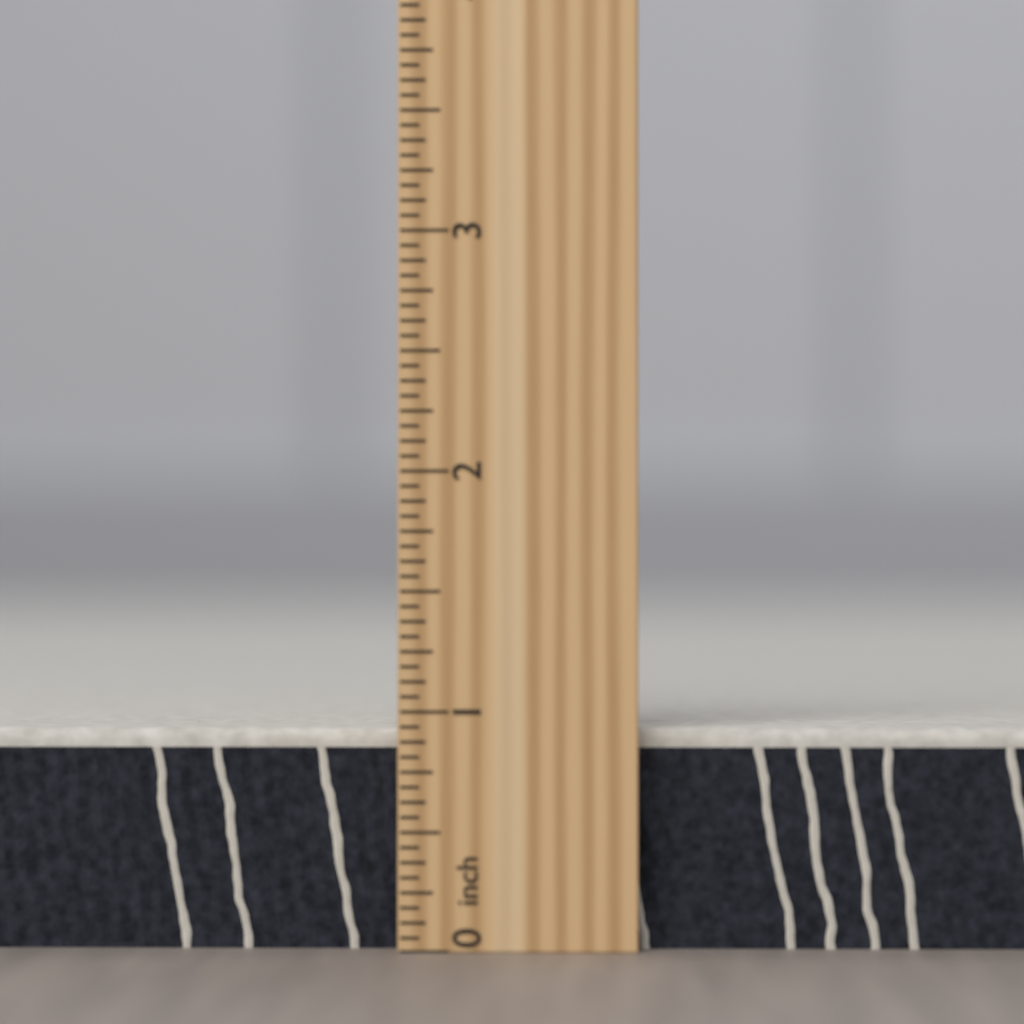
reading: 0.9375 inch
